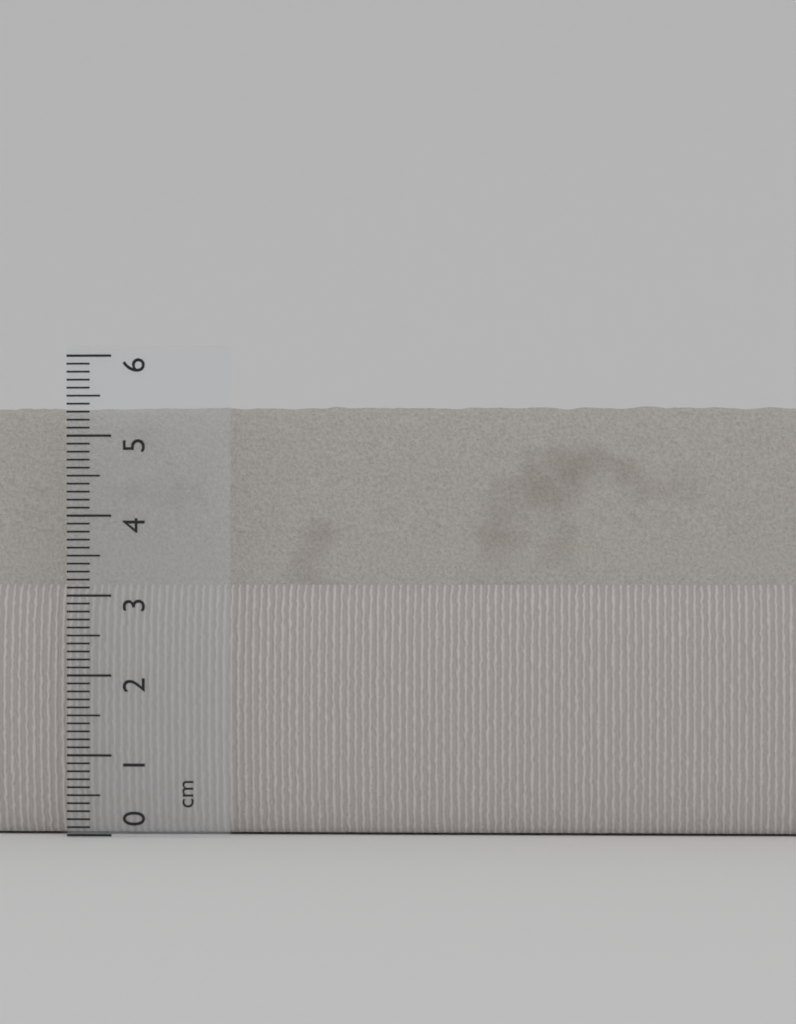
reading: 5.4 cm
